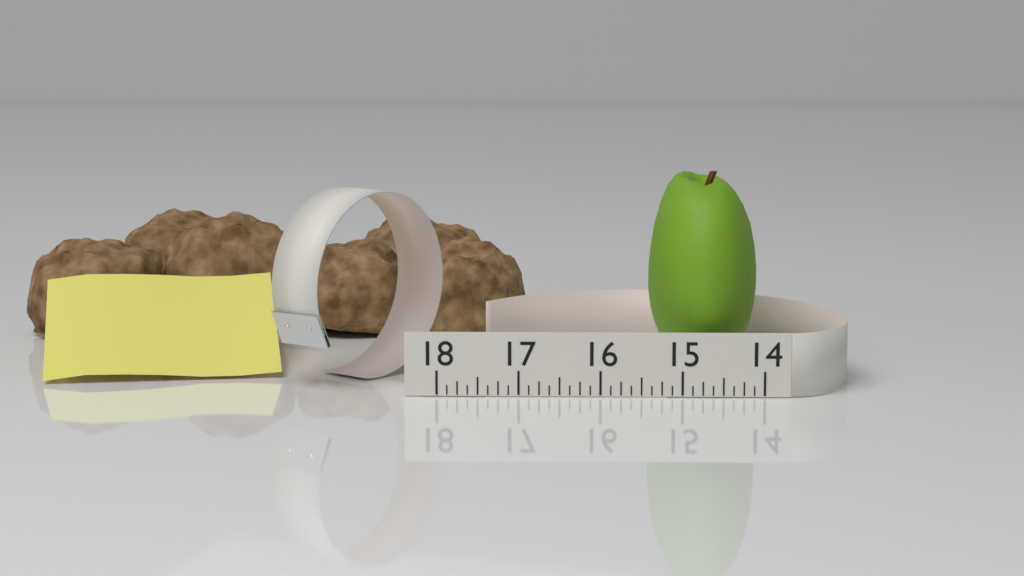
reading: 15.375 (no unit)
